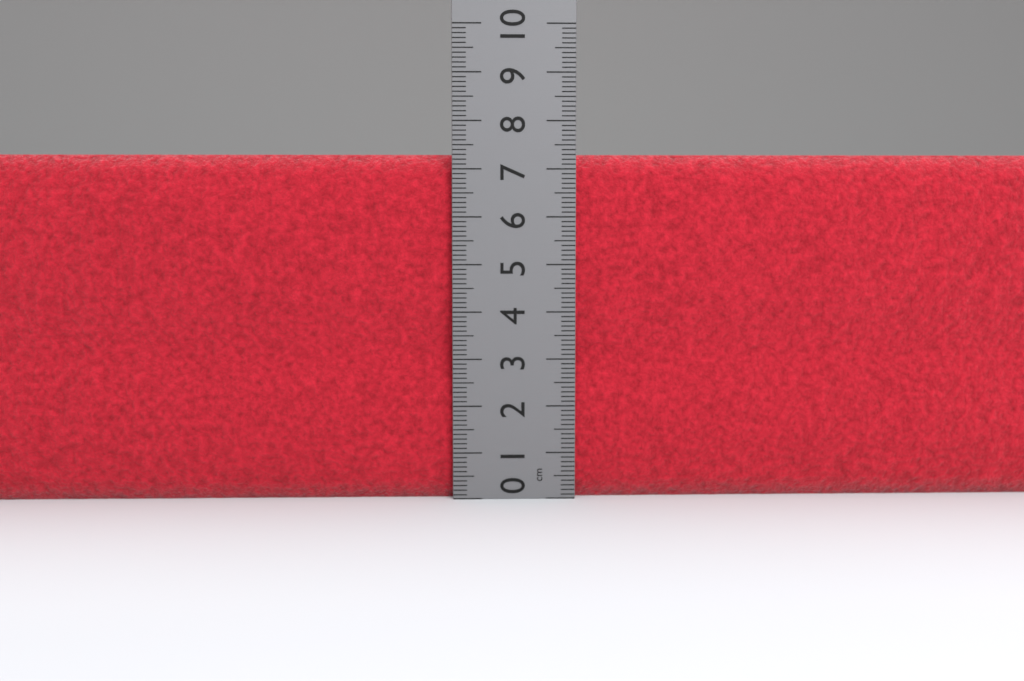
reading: 7.3 cm
